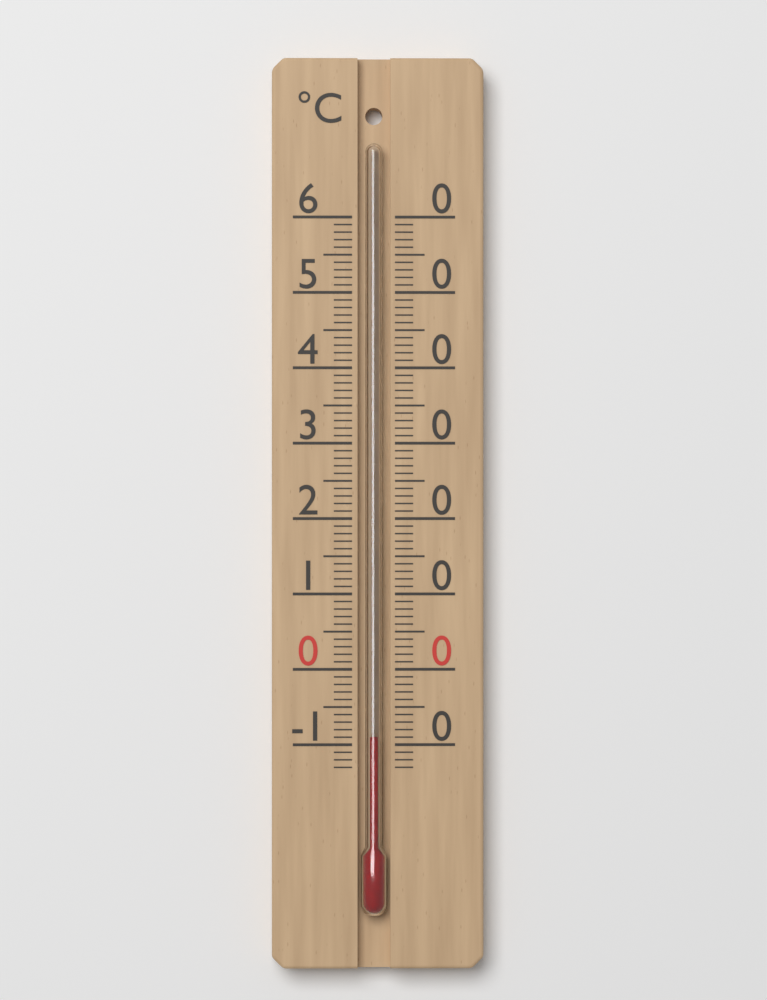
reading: -9 °C
